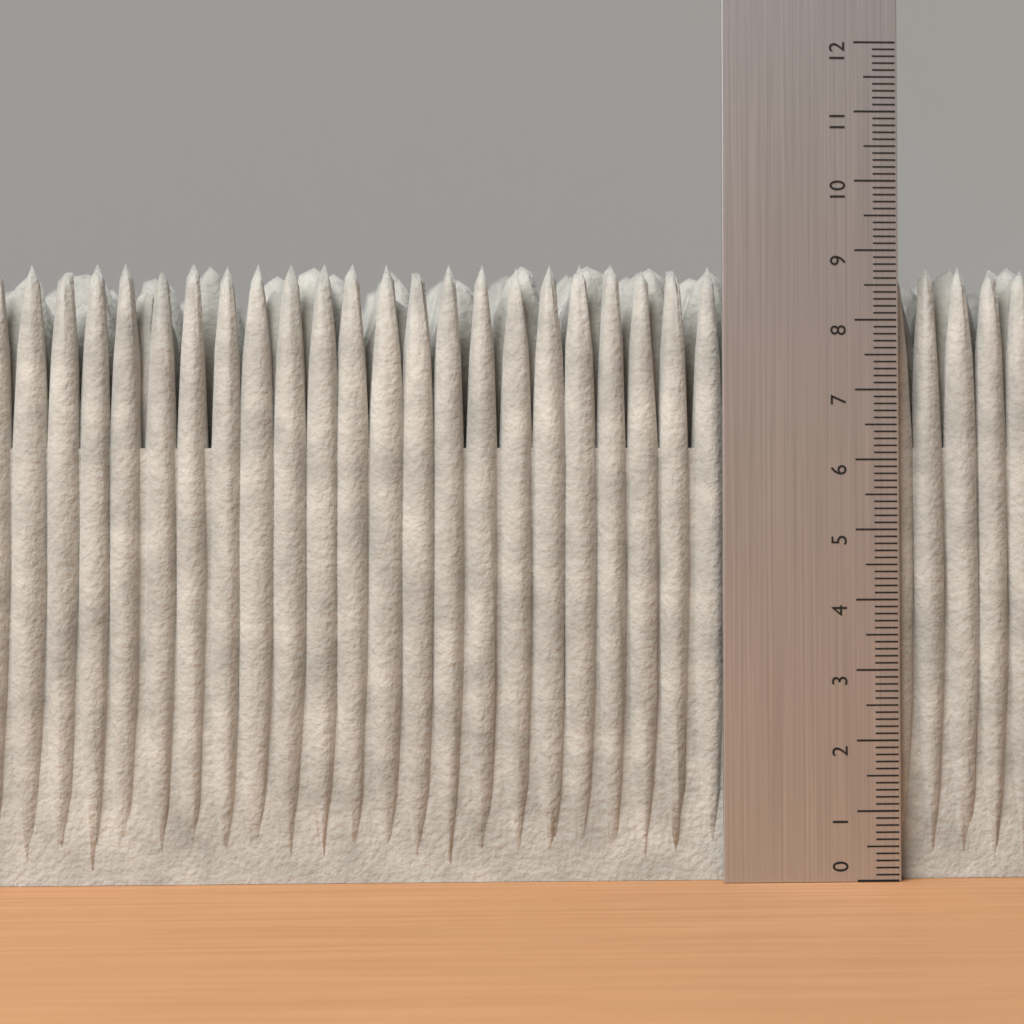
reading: 8.8 (no unit)
